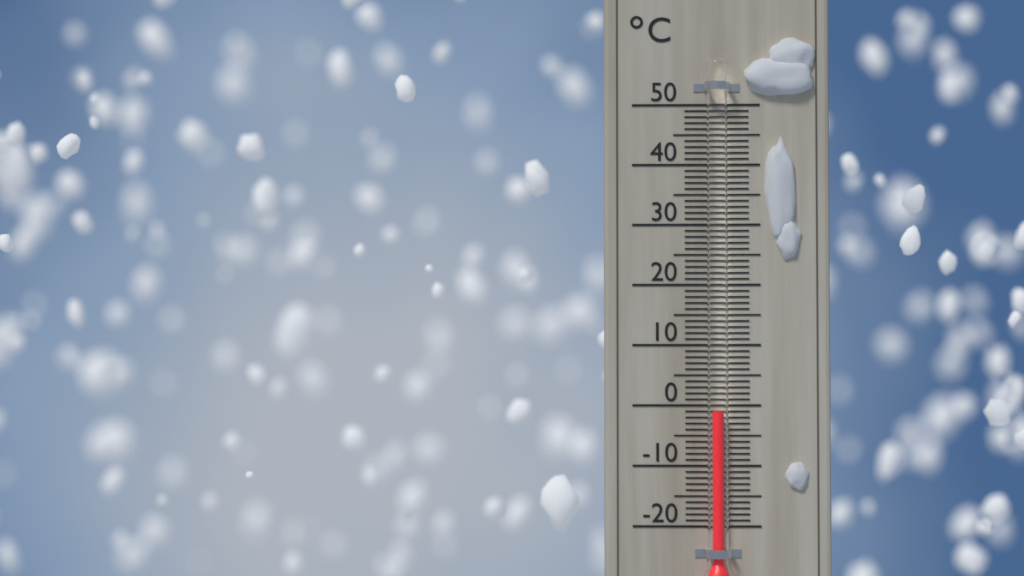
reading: -1 °C
